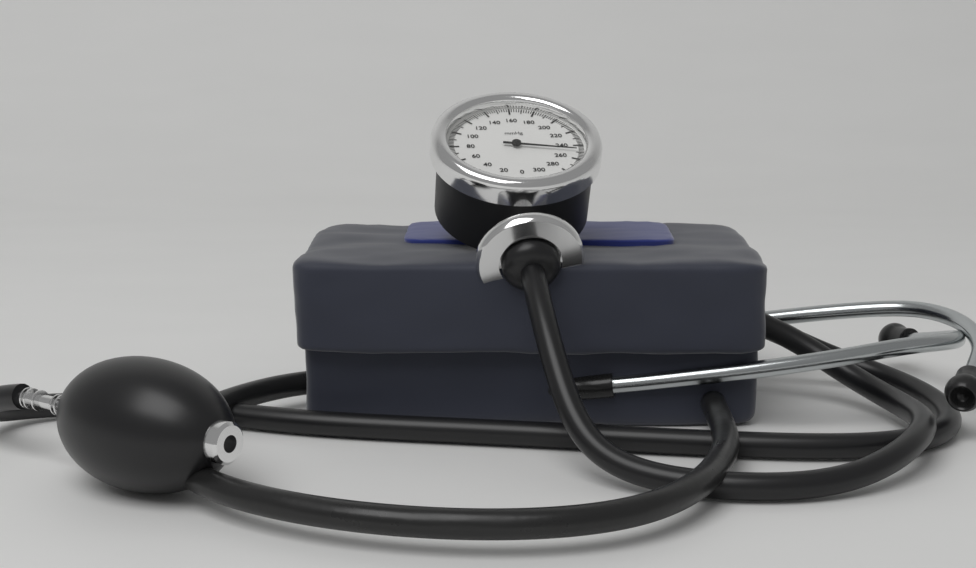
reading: 248 mmHg
